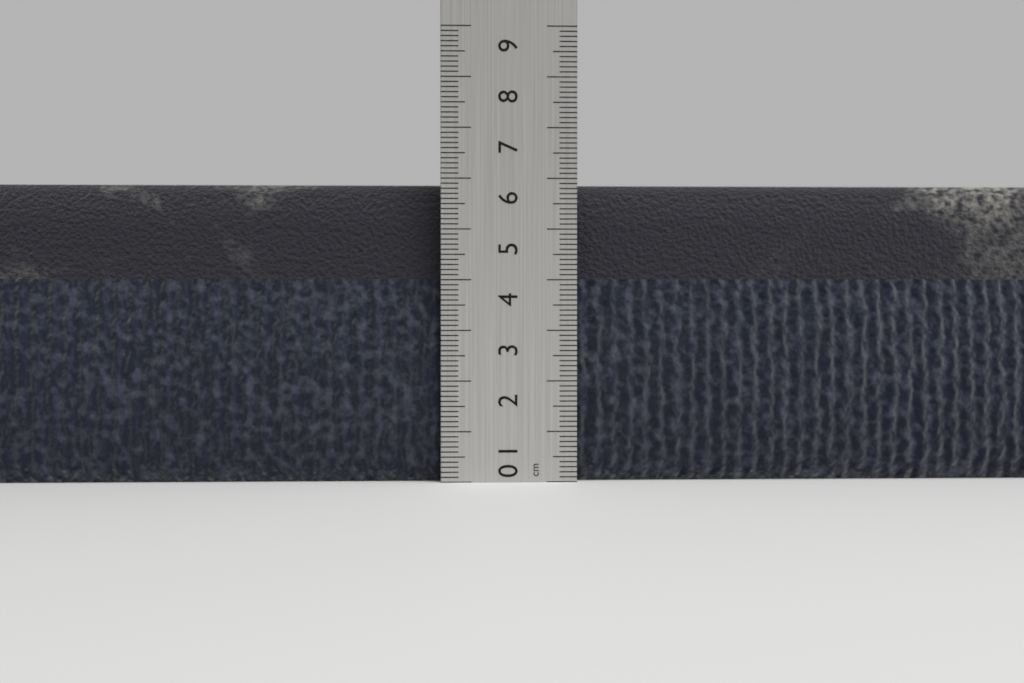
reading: 5.9 cm
